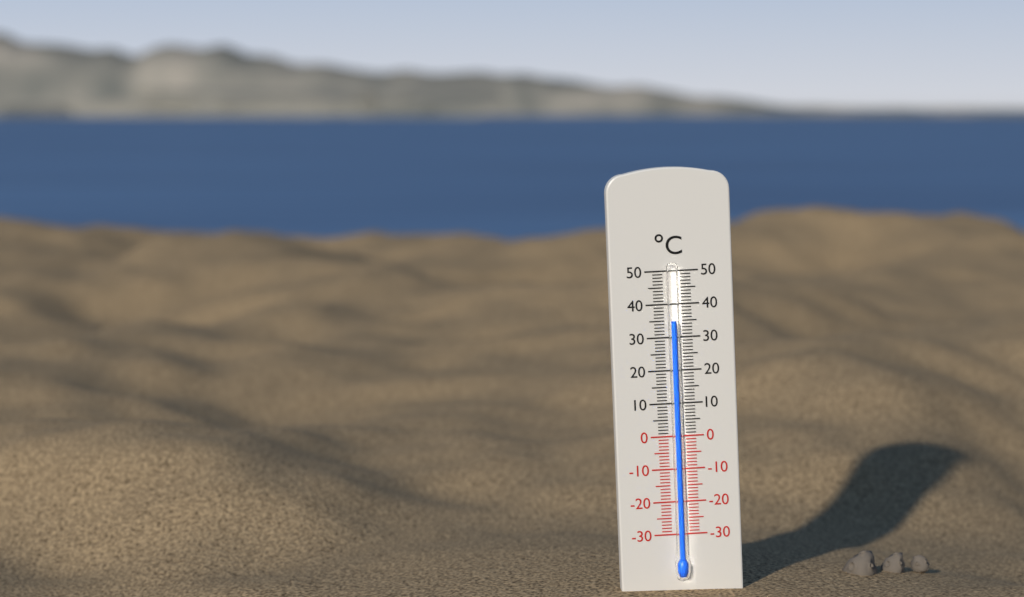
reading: 35 °C
